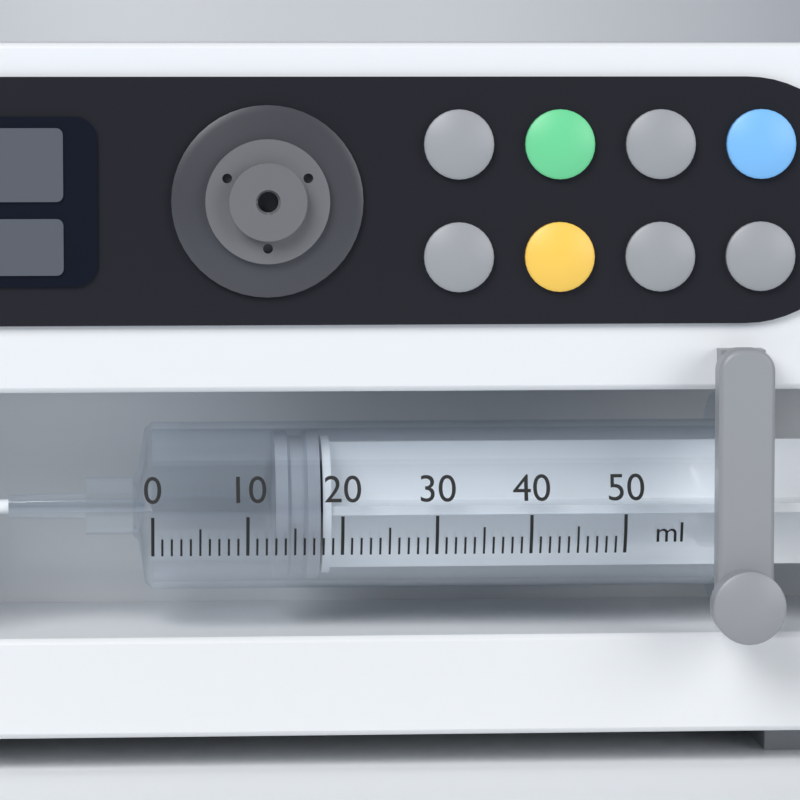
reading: 13 ml
